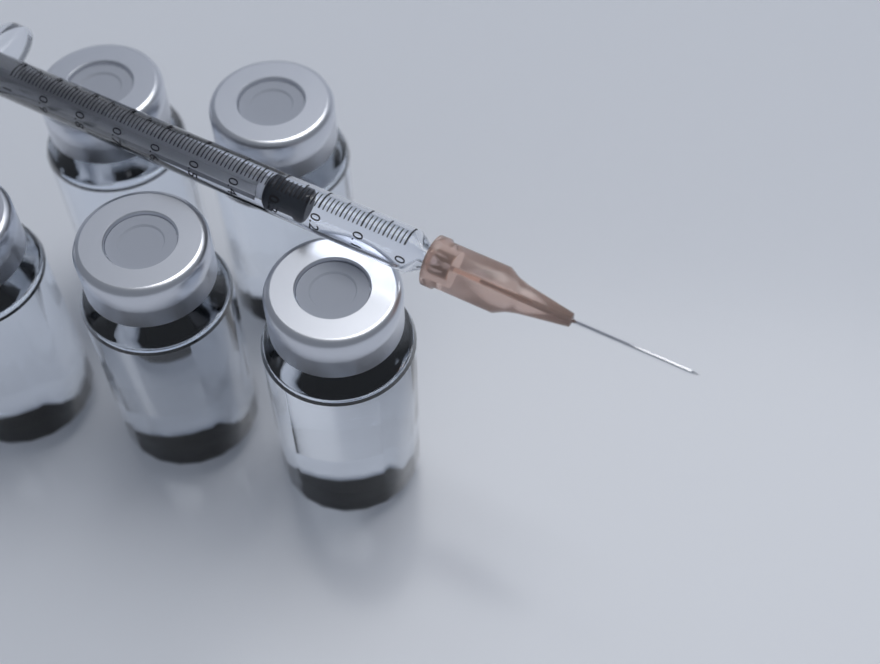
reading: 0.23 ml
